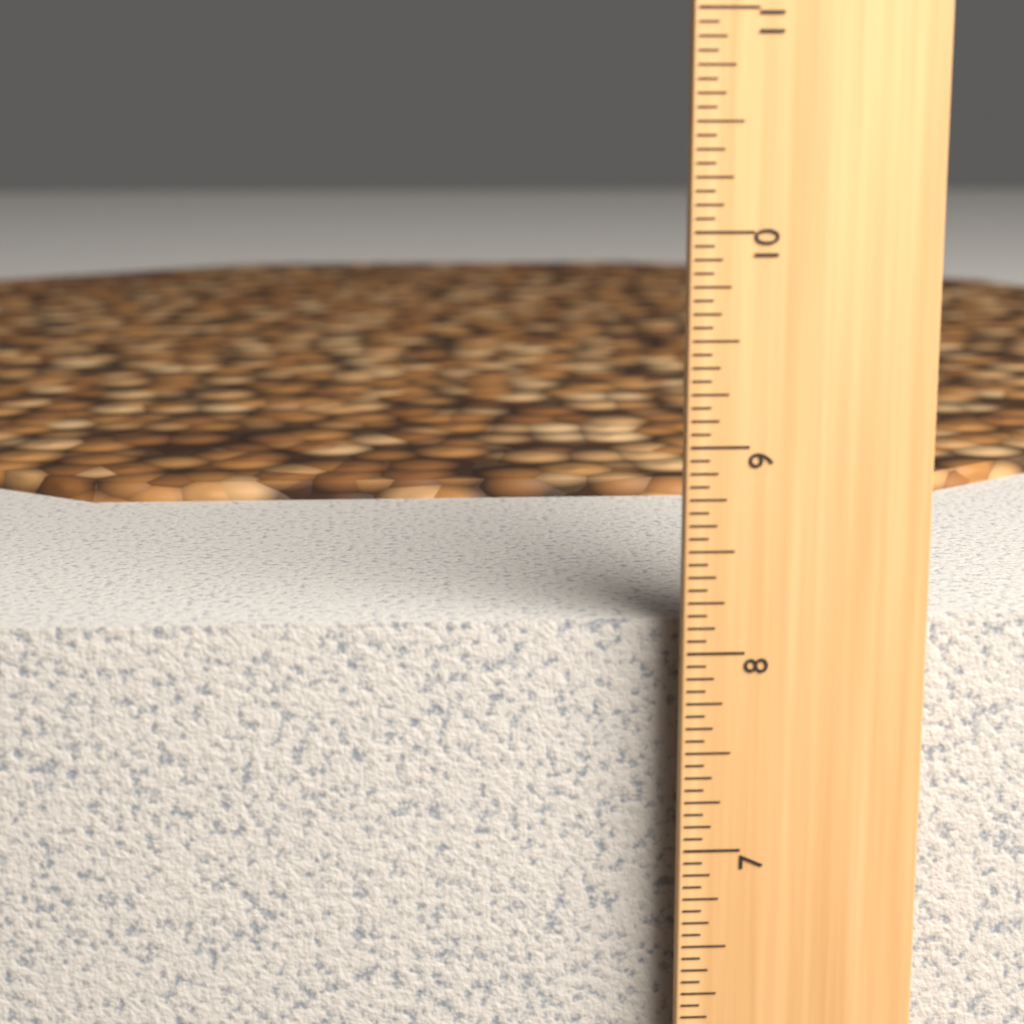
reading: 8.1250 in
